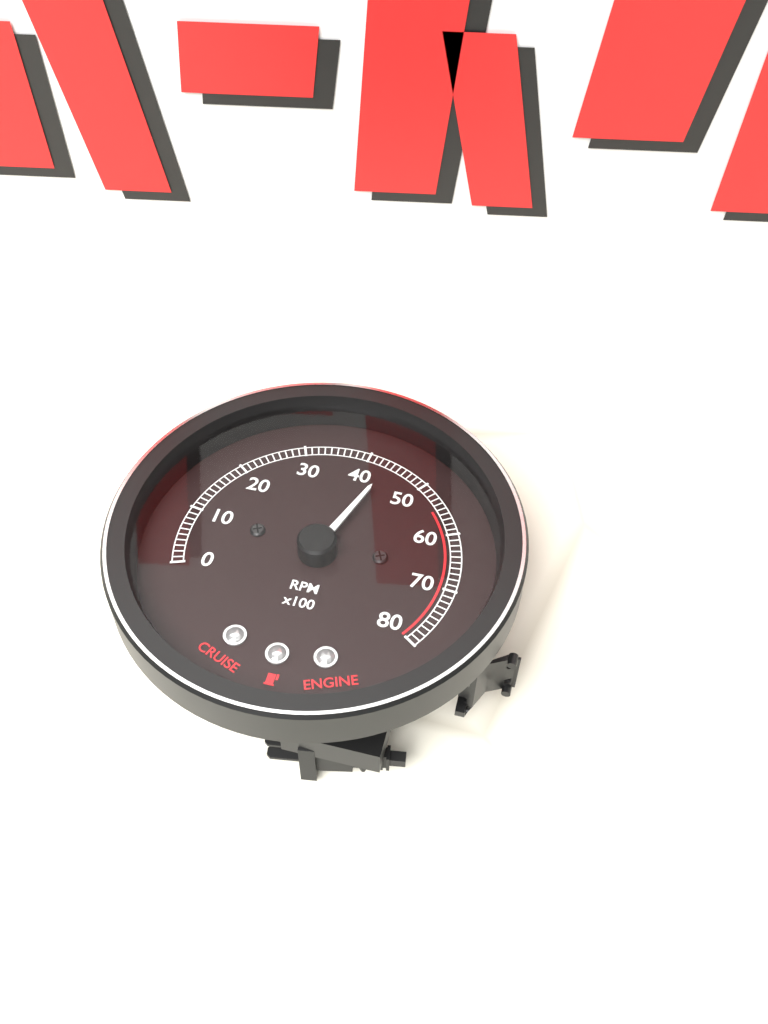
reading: 4400 RPM
